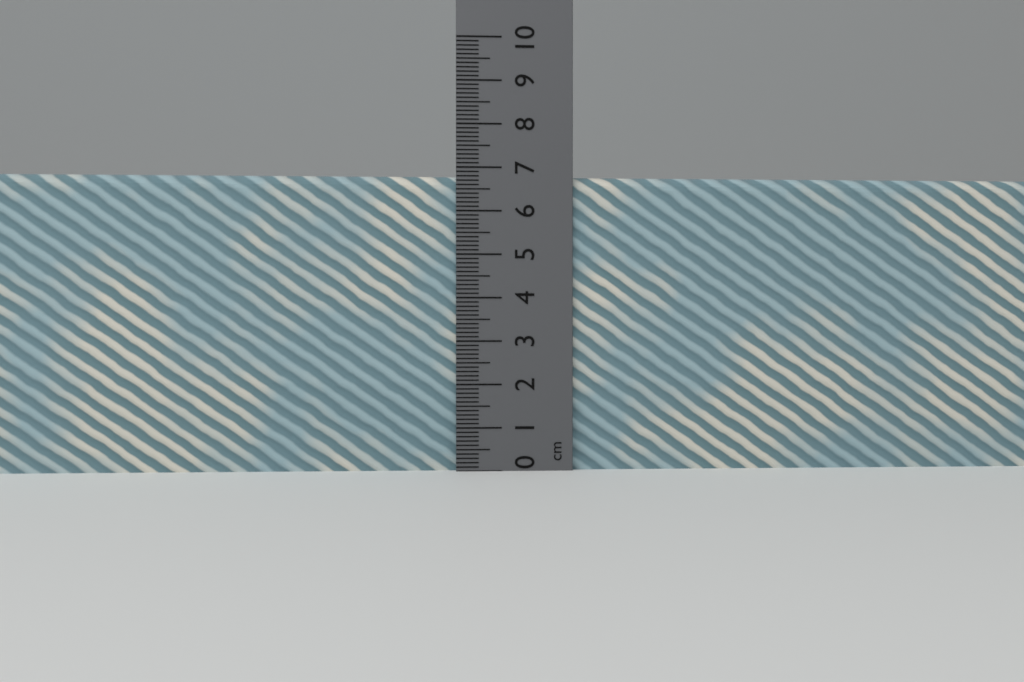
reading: 6.8 cm
